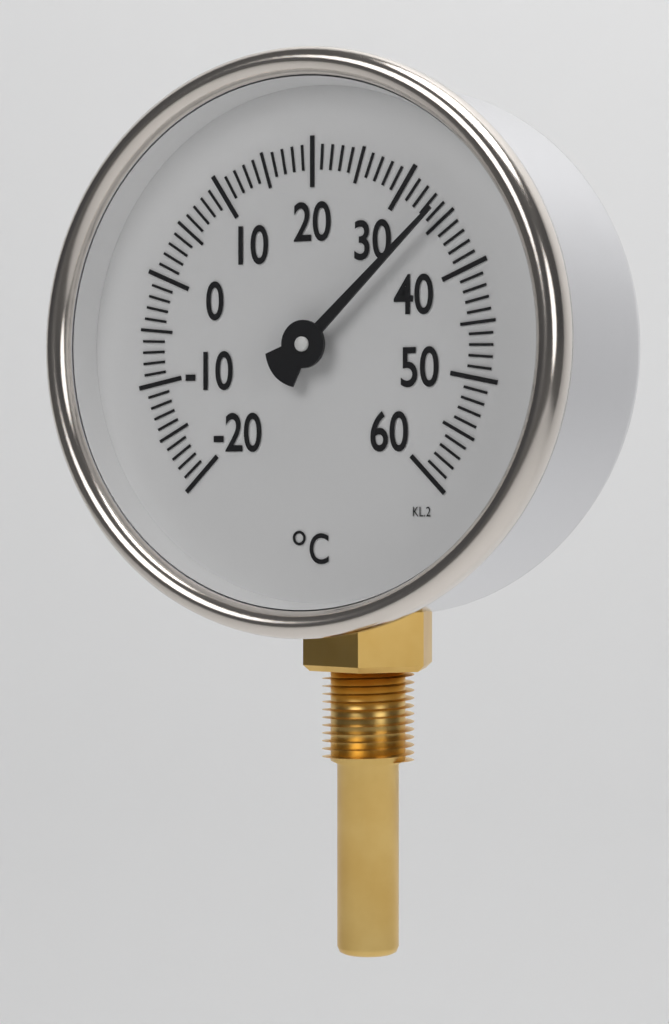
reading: 34 °C
